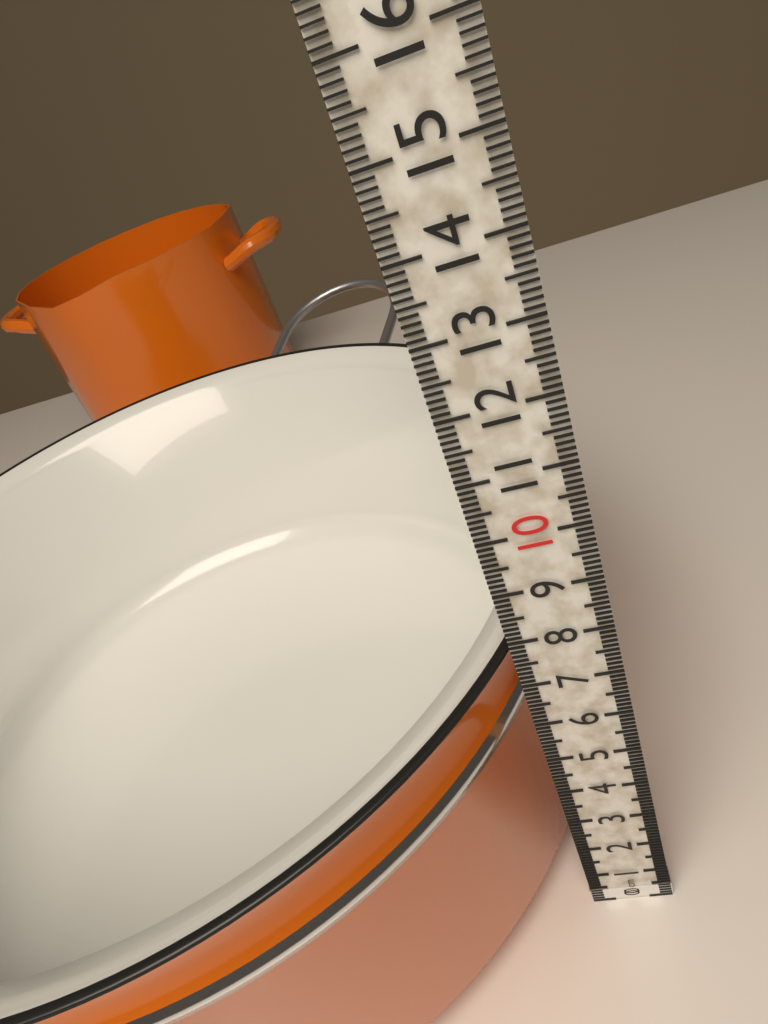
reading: 7.6 cm
